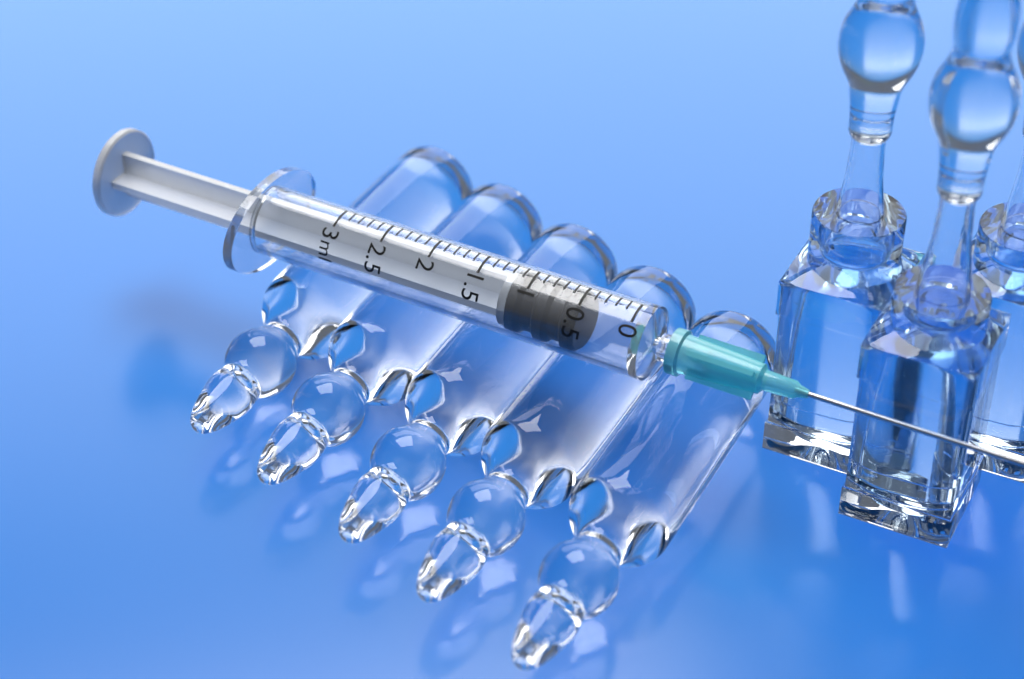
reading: 0.5 ml
